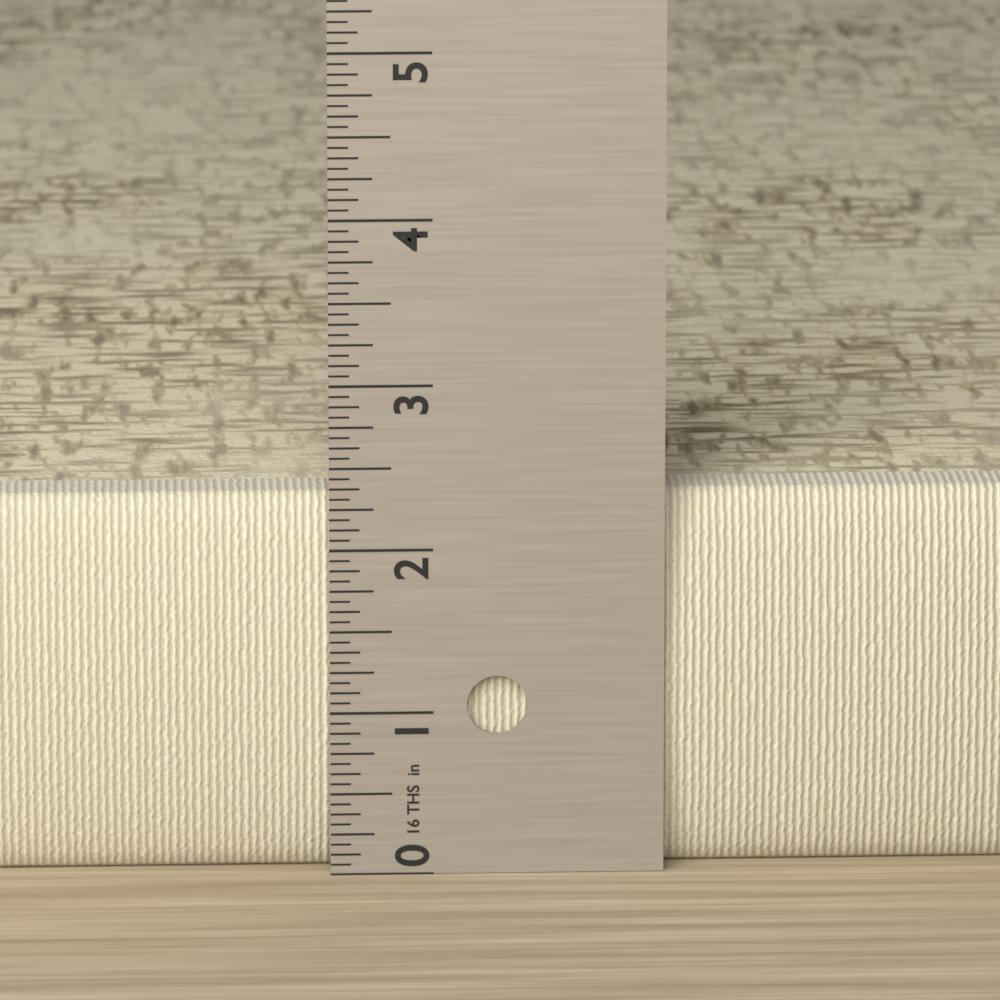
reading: 2.3125 in
